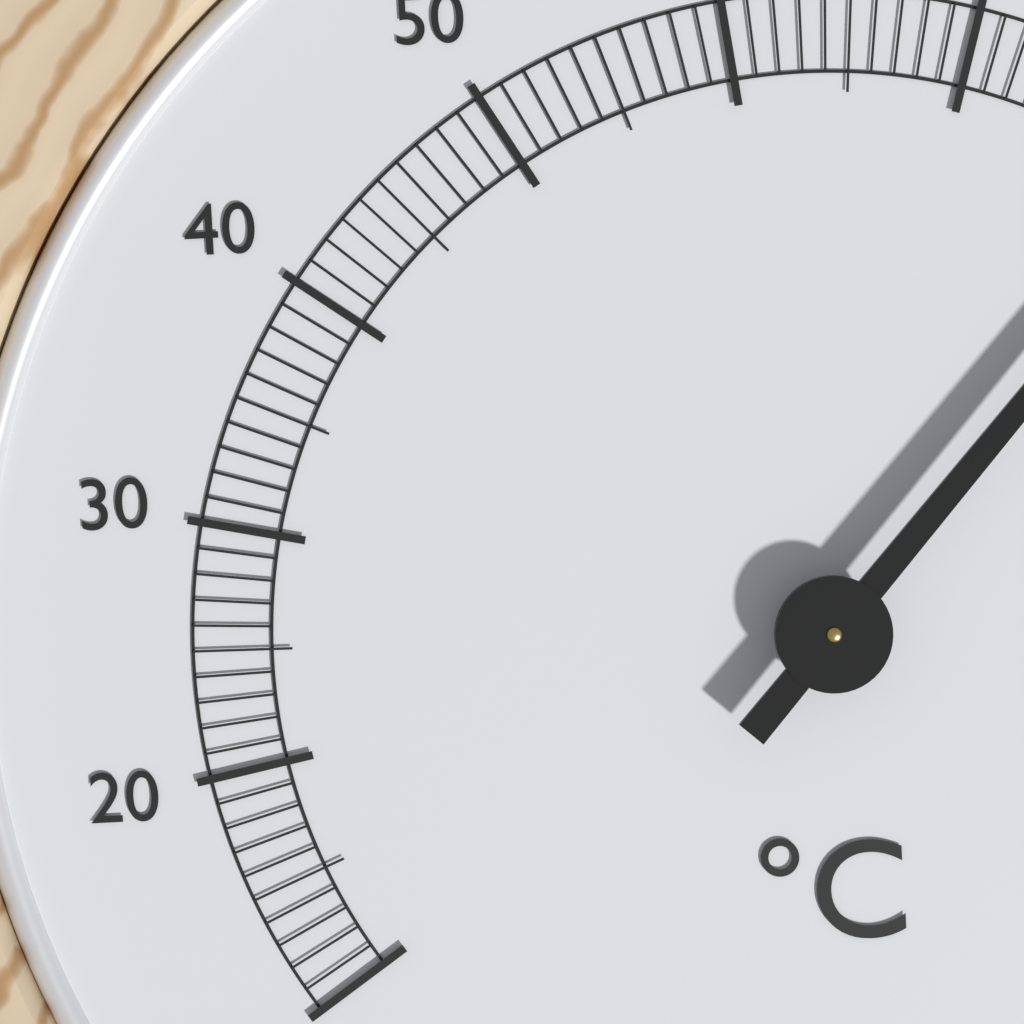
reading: 81 °C
